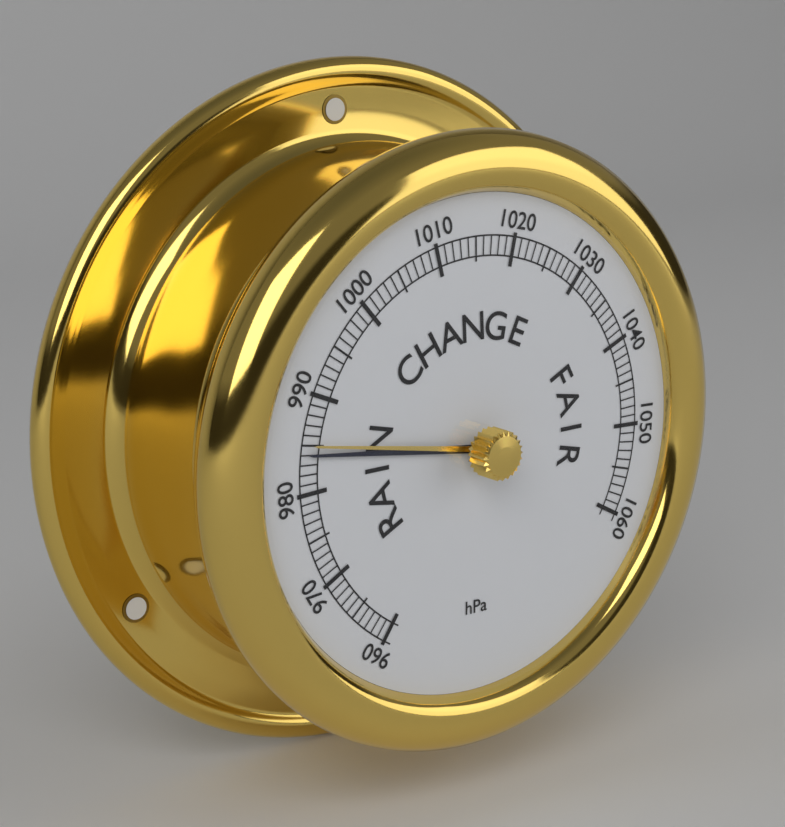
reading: 984 hPa
